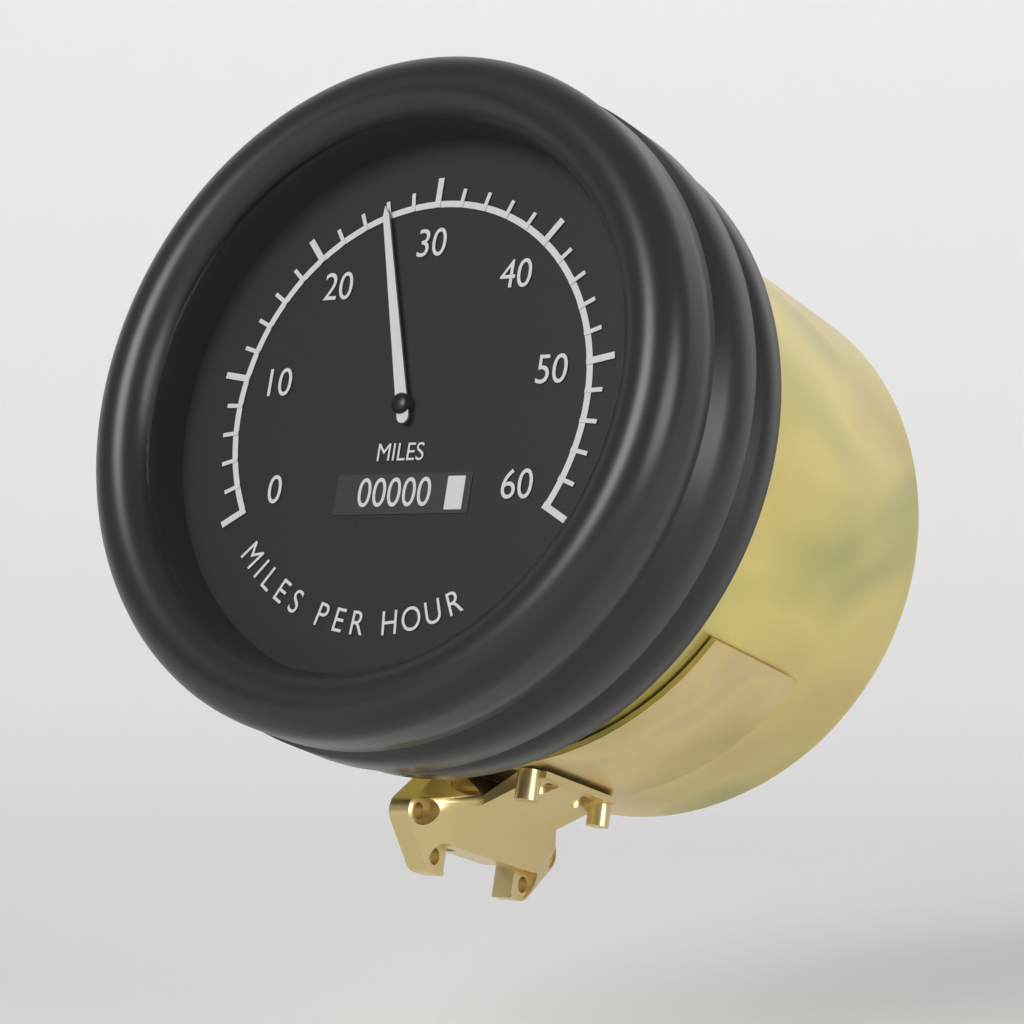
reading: 26 mph
